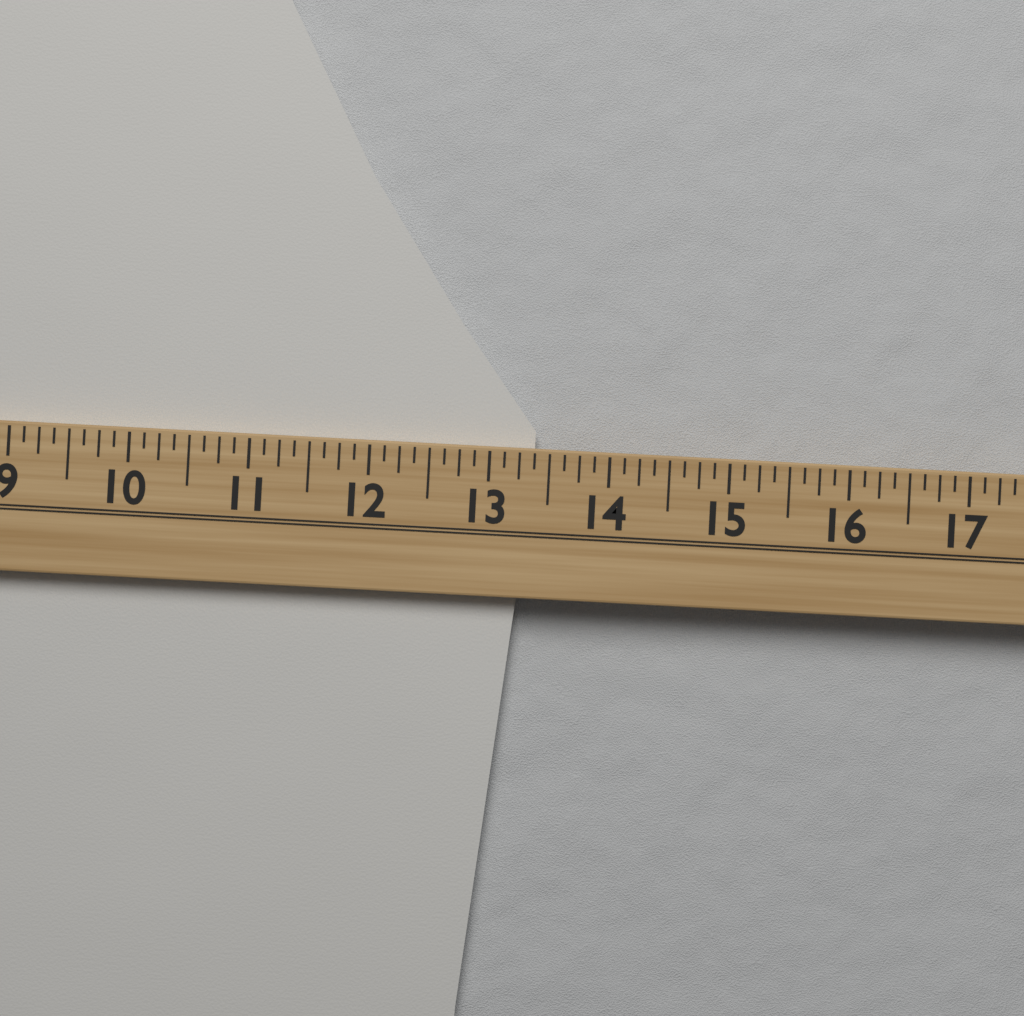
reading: 13.375 (no unit)
